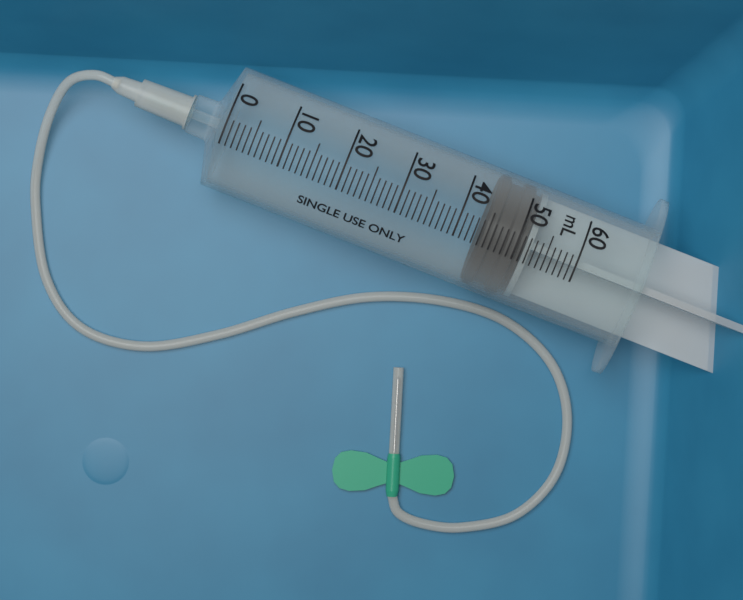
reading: 44 mL
